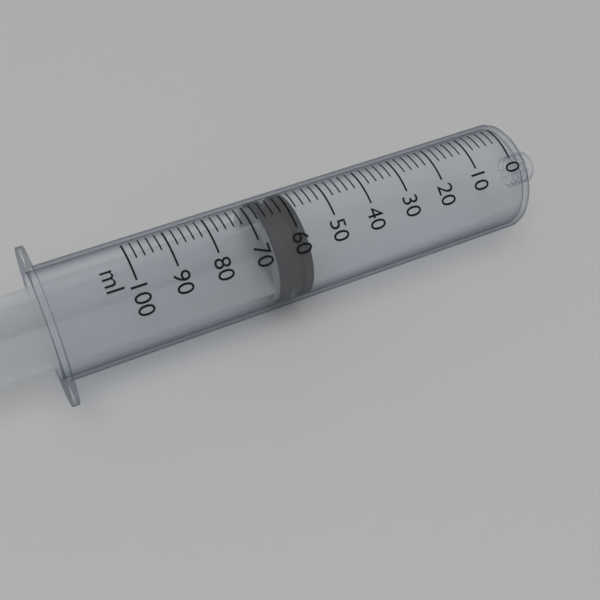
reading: 58 ml
